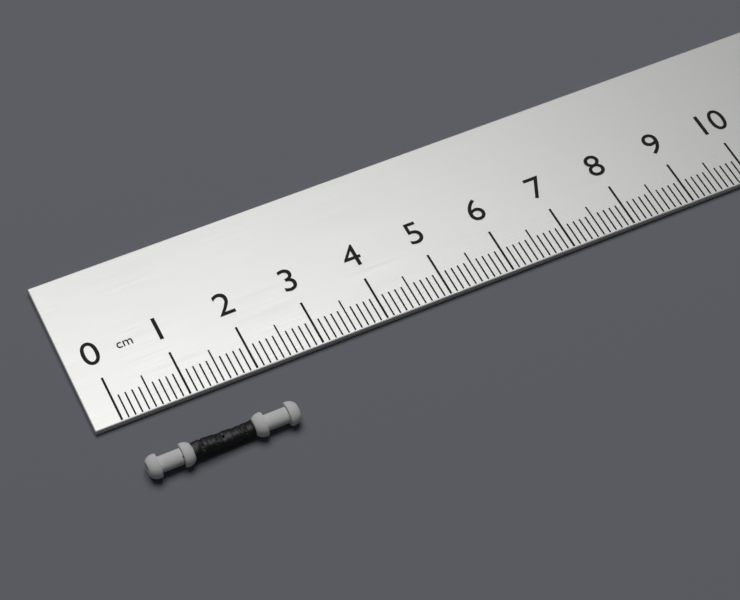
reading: 2.2 cm
